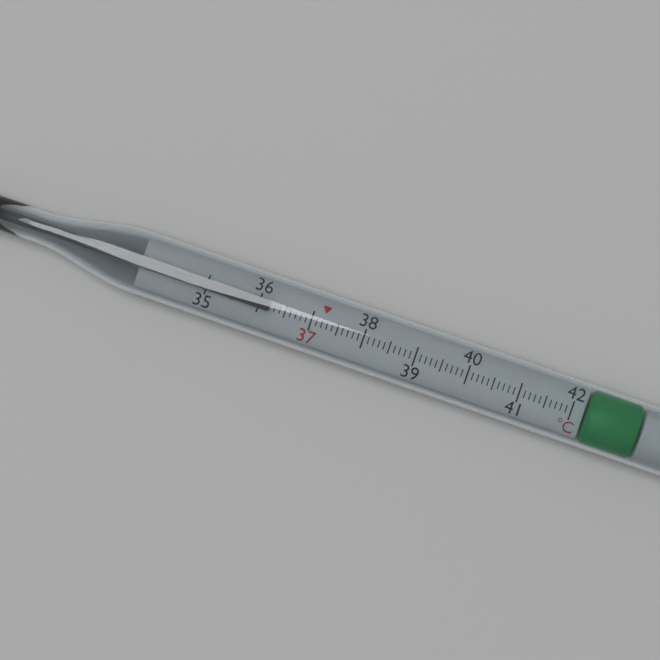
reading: 36.2 °C
